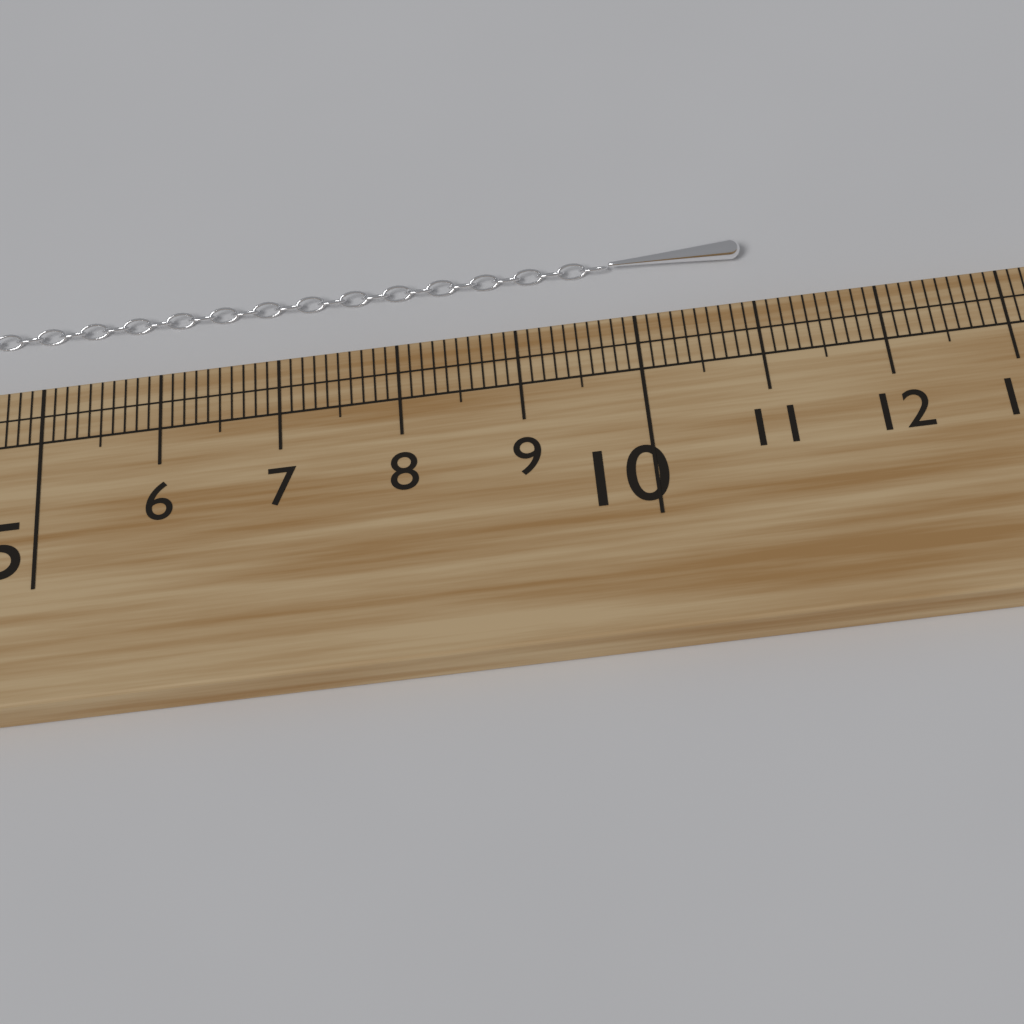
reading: 11.0 cm
